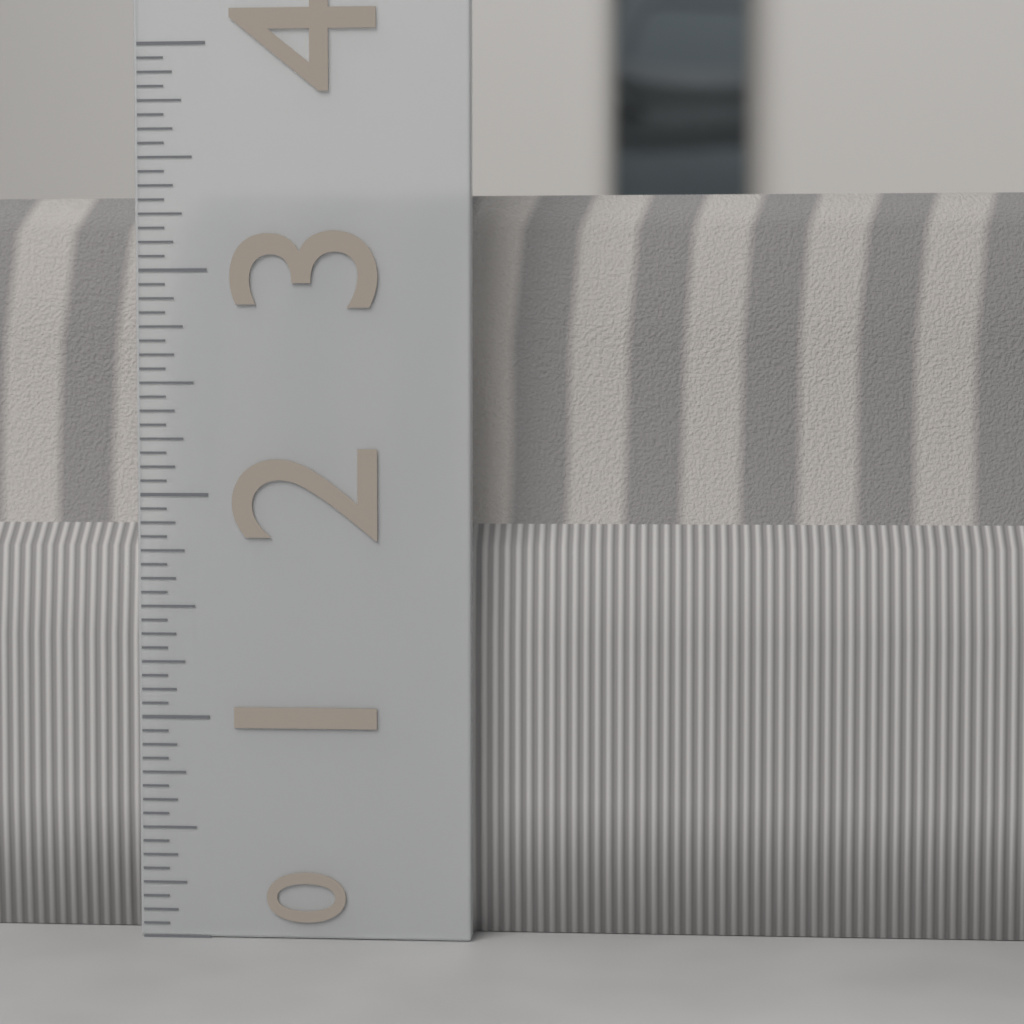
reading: 3.3750 (no unit)
